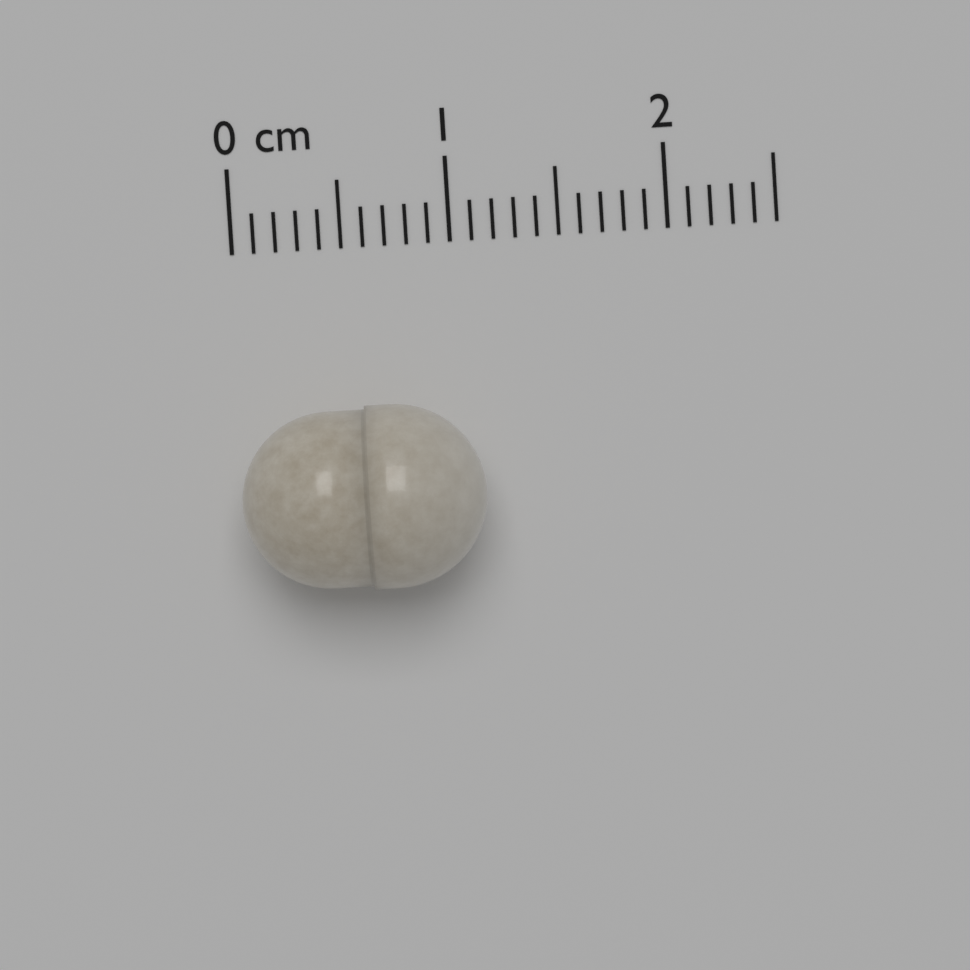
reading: 1.1 cm
